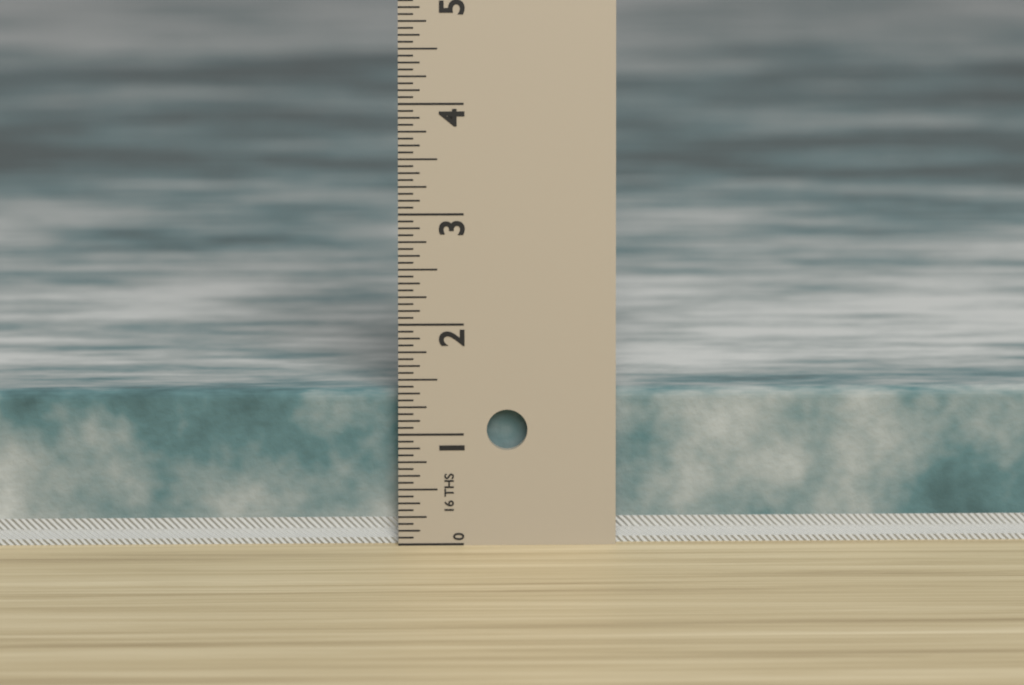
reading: 1.3750 in
